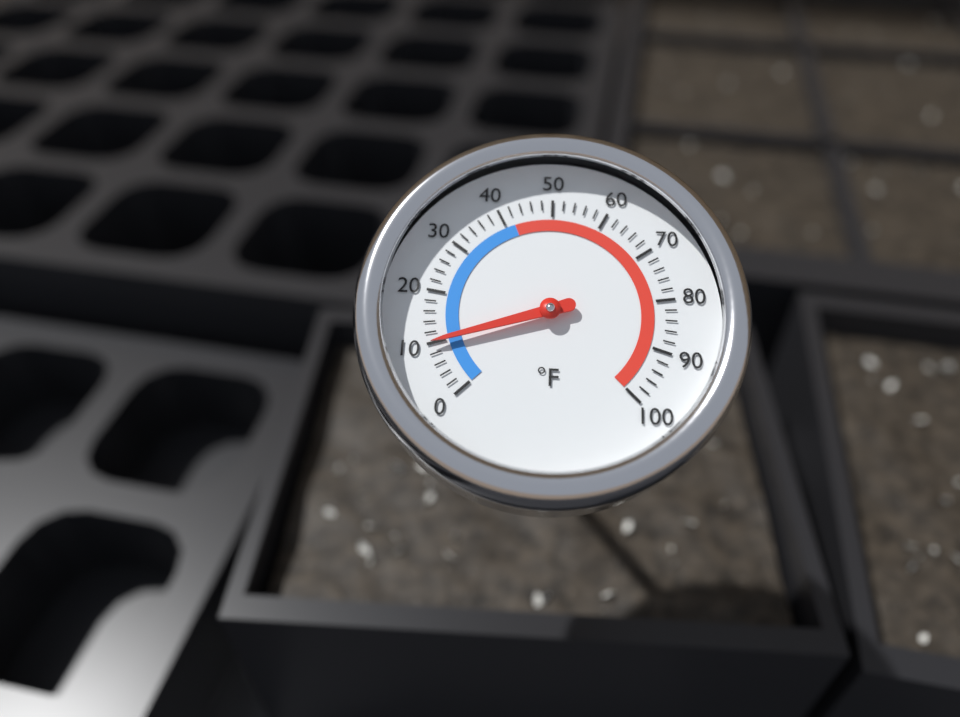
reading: 10 °F
